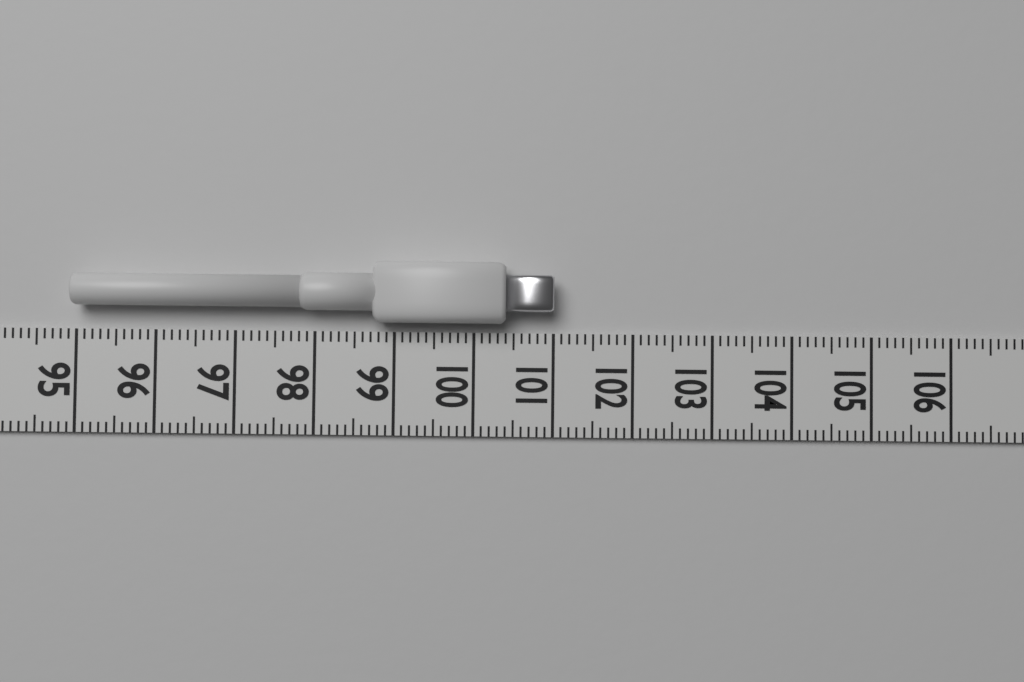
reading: 101.0 (no unit)
